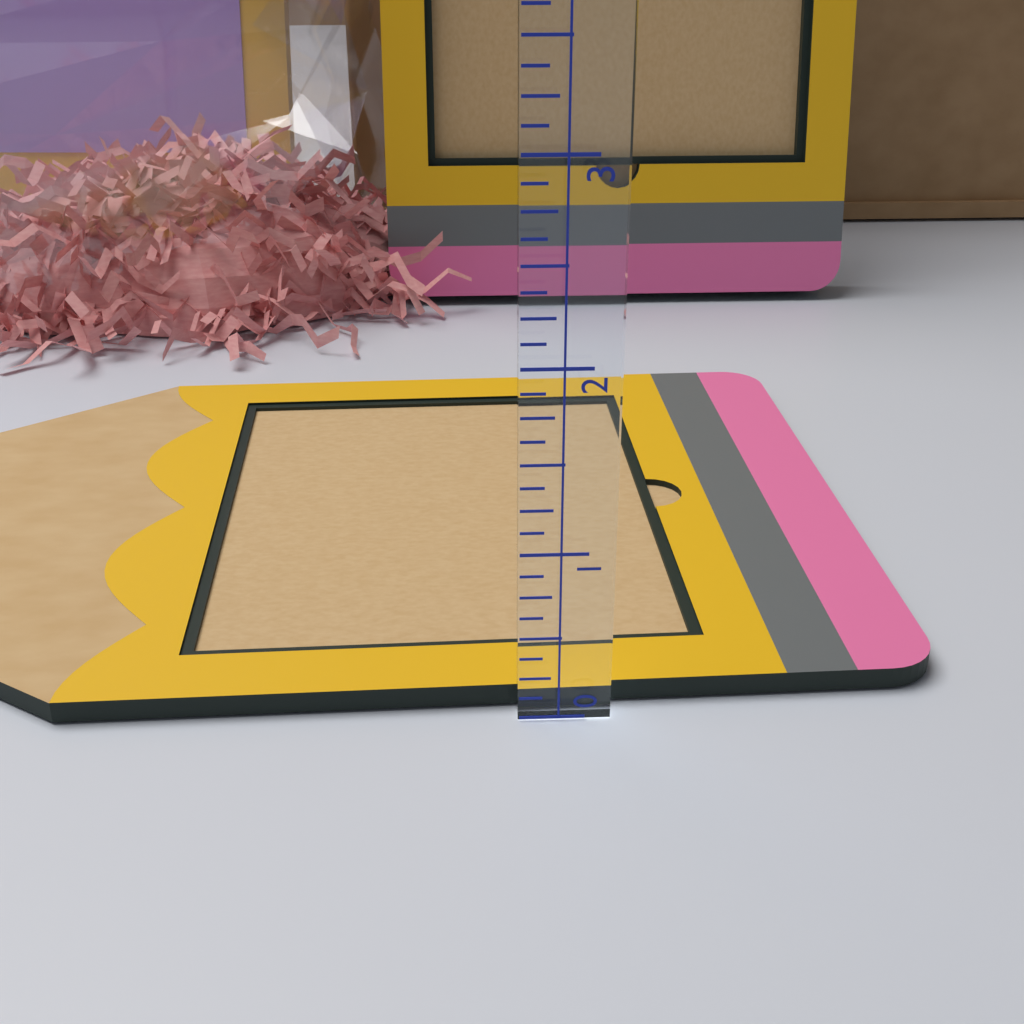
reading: 0.125 (no unit)
